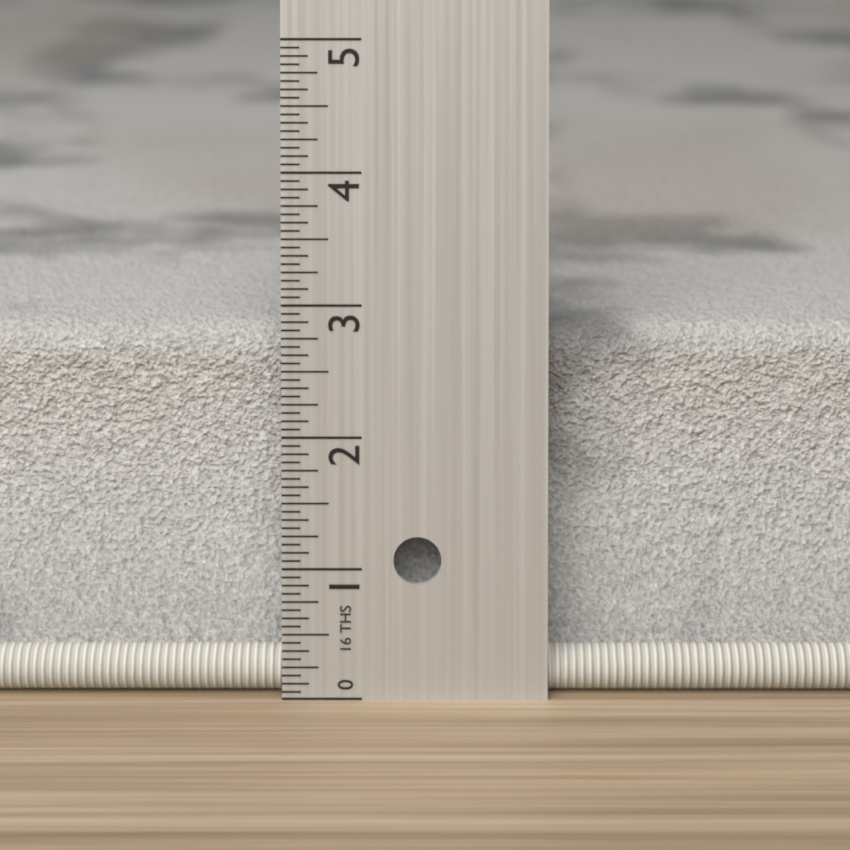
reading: 2.7500 in
